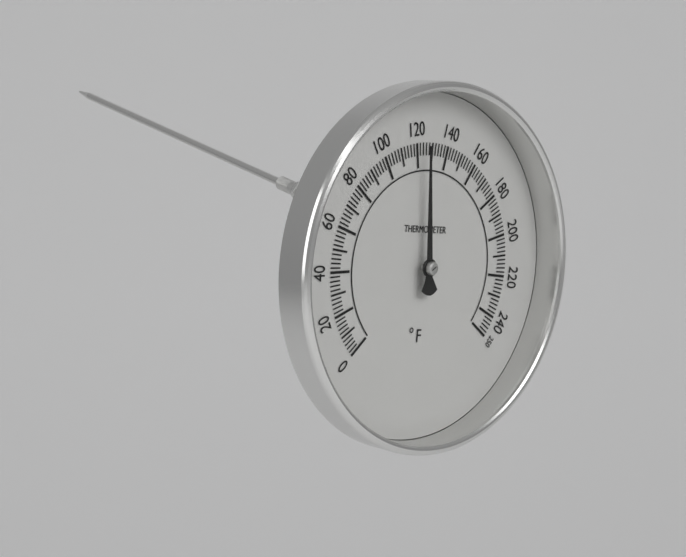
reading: 124 °F
